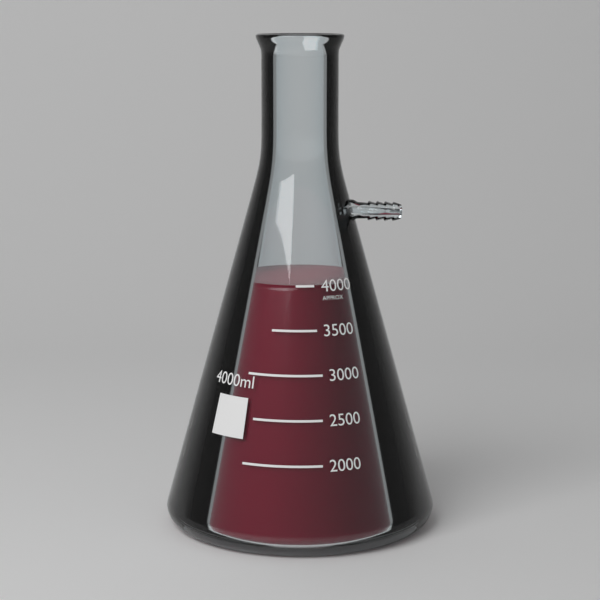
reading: 4000 ml
